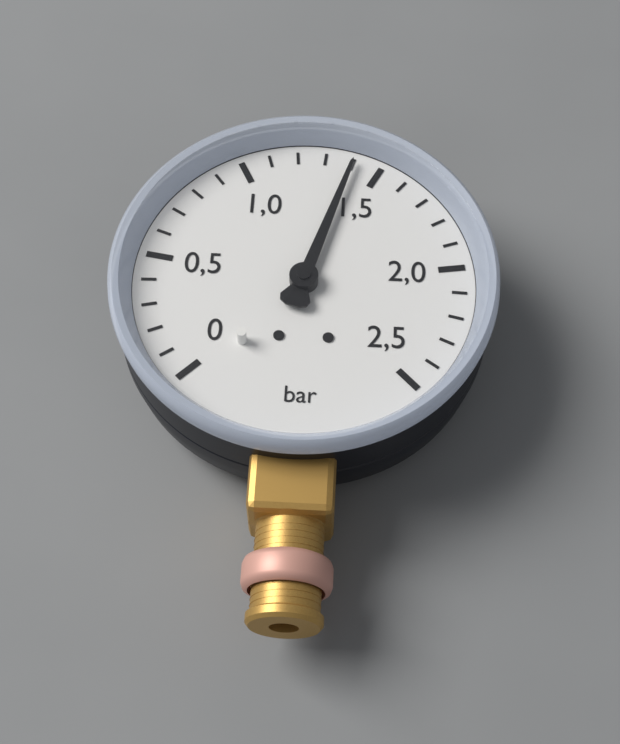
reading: 1.4 bar
